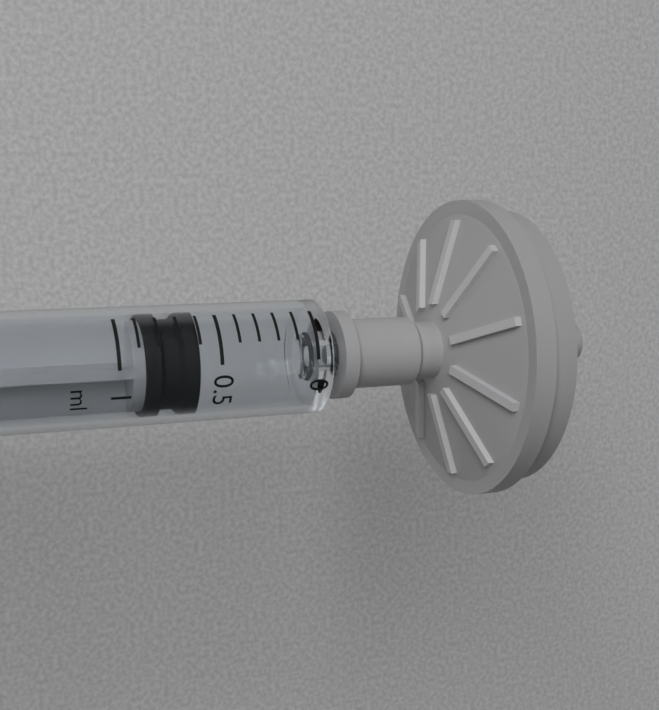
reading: 0.6 ml
